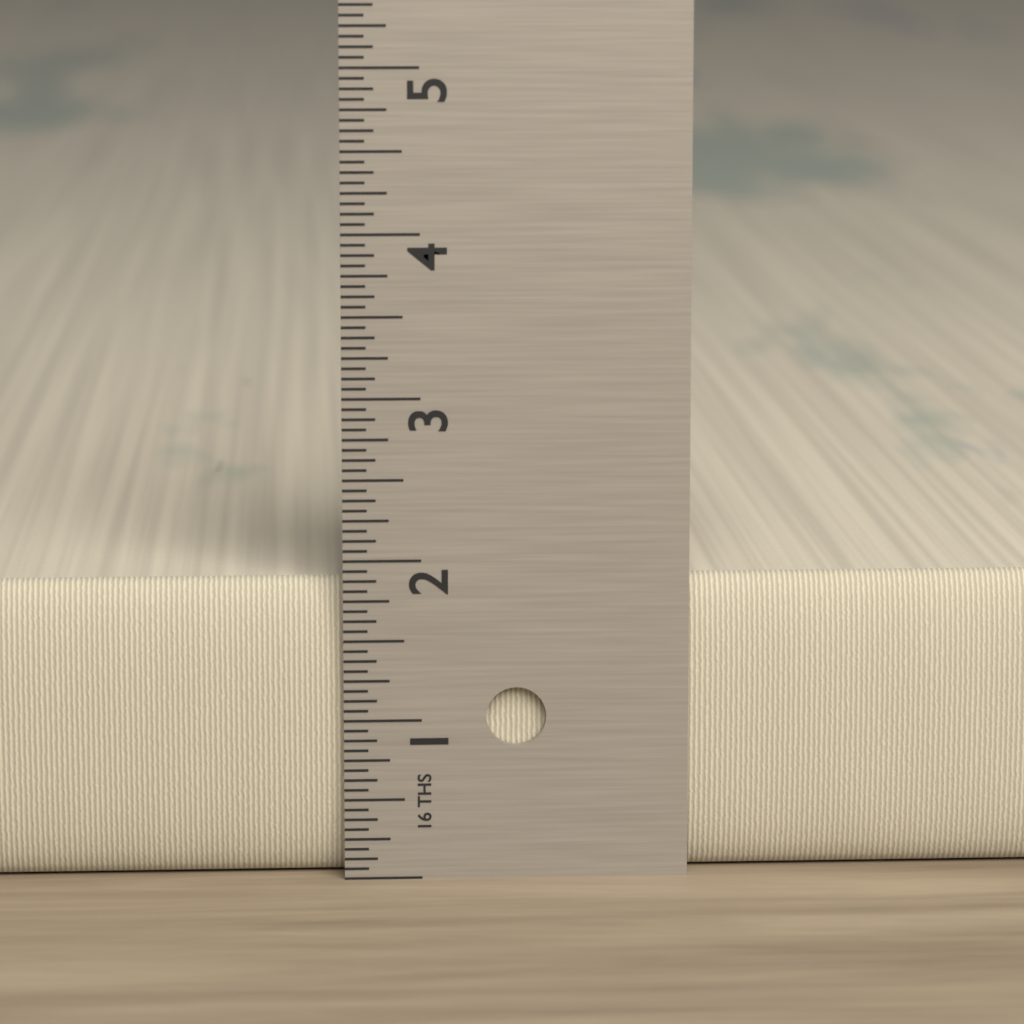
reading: 1.8750 in
